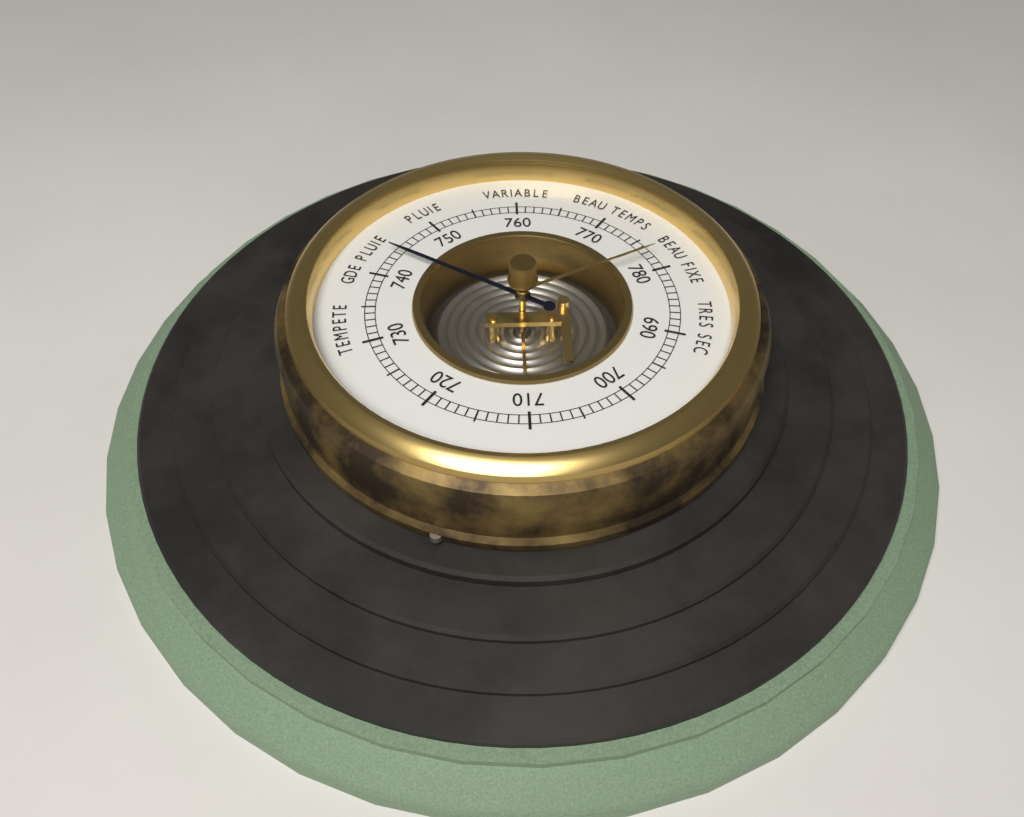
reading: 744 (no unit)
